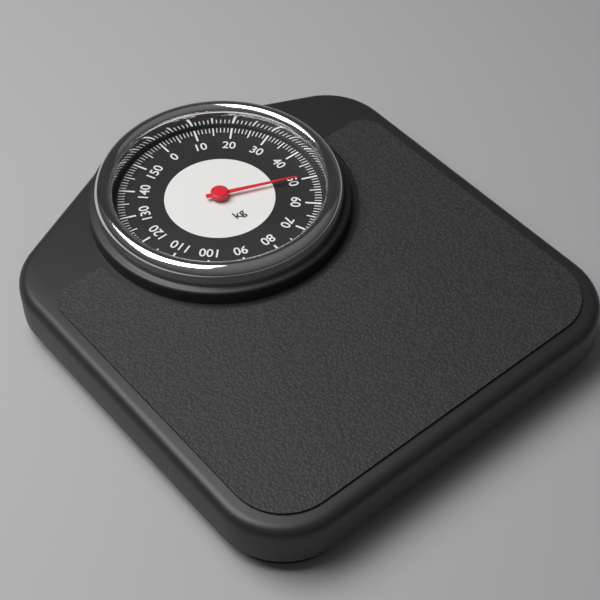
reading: 50 kg
